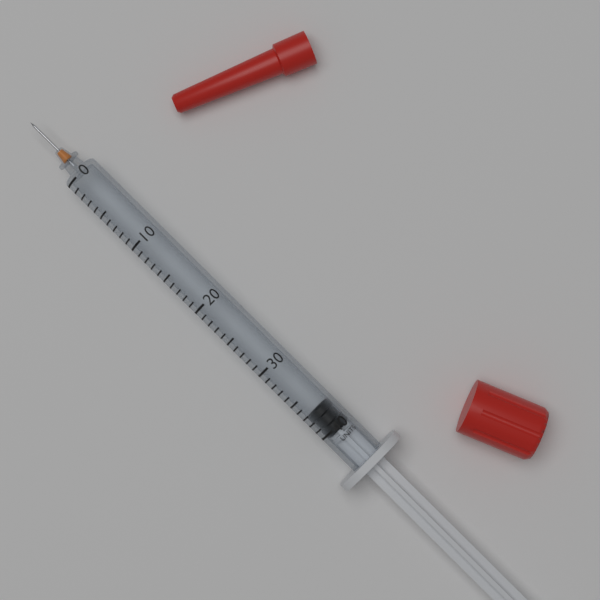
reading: 37 units
